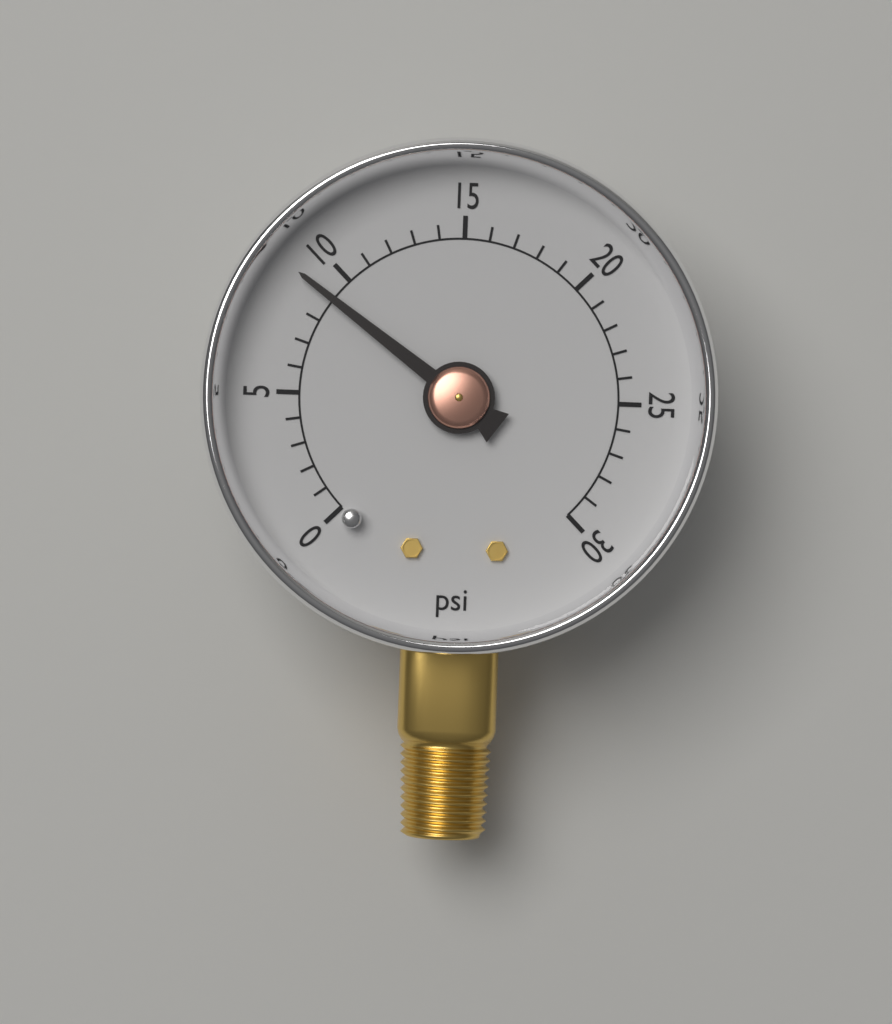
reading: 9 psi
